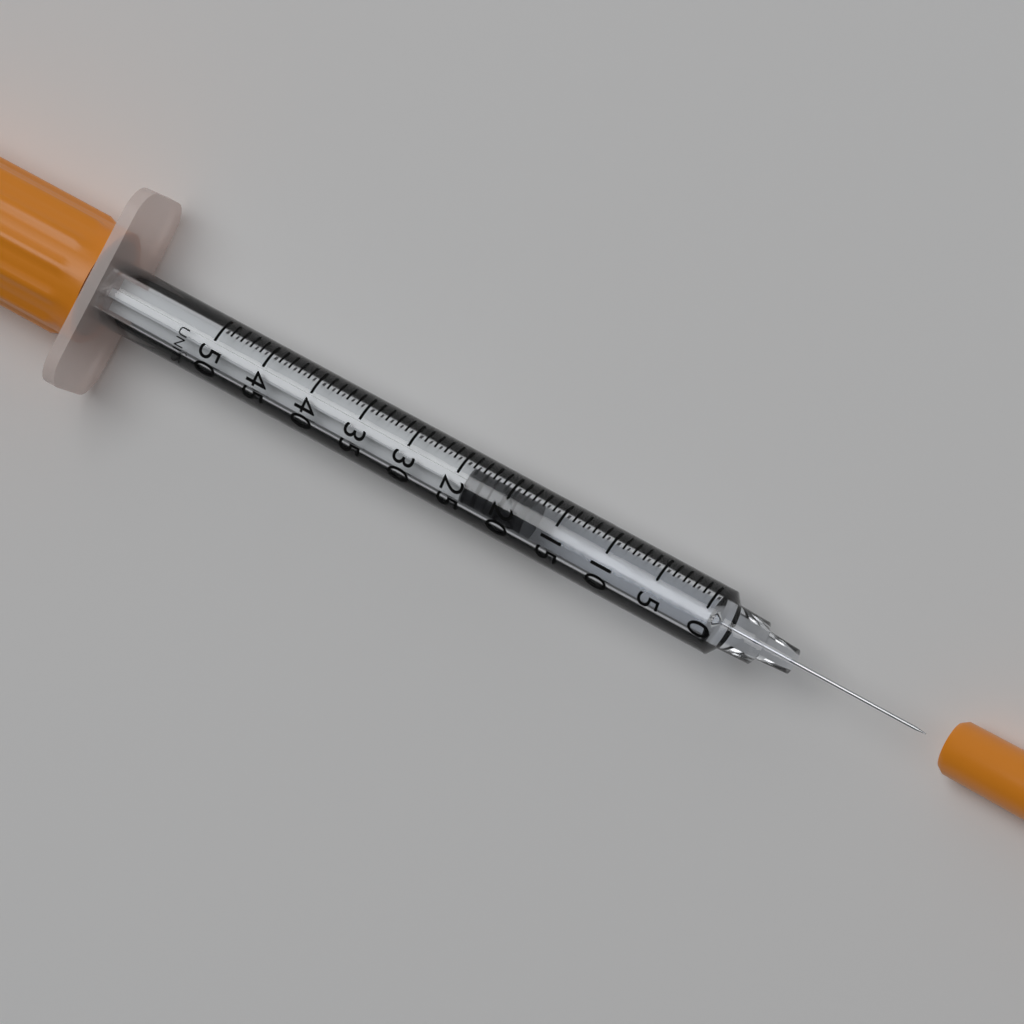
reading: 18 UNITS
